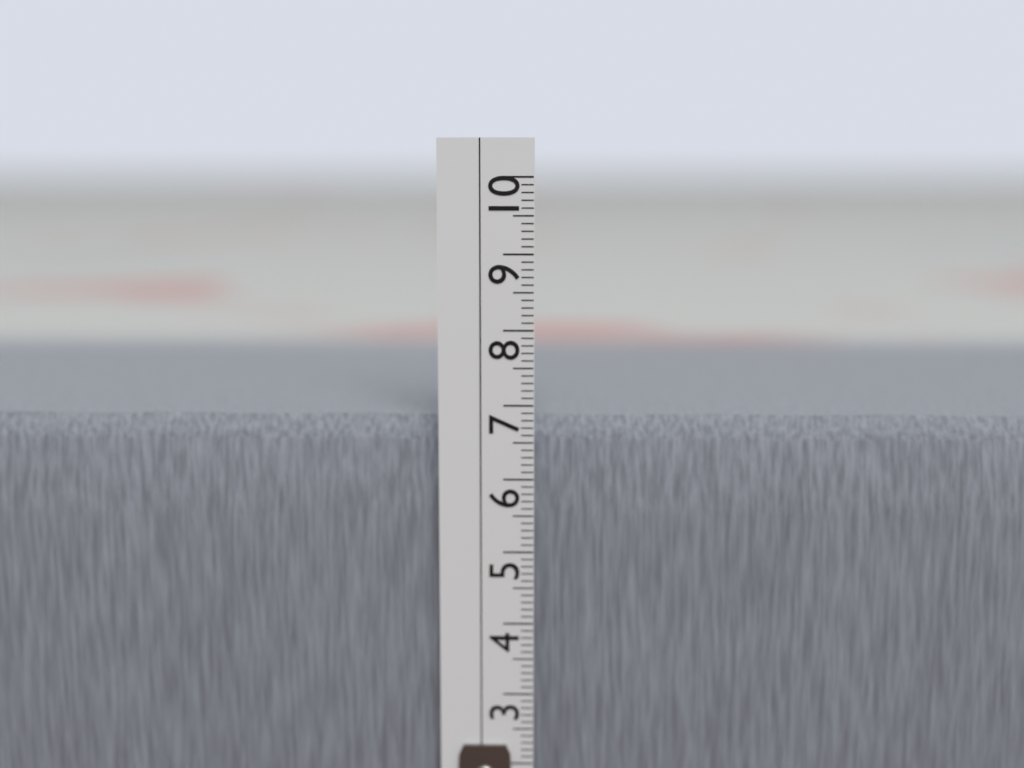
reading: 6.8 cm
